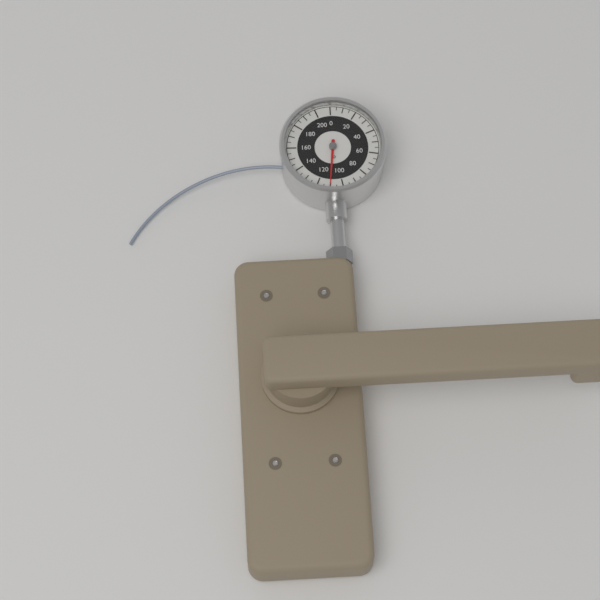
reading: 110 lb
